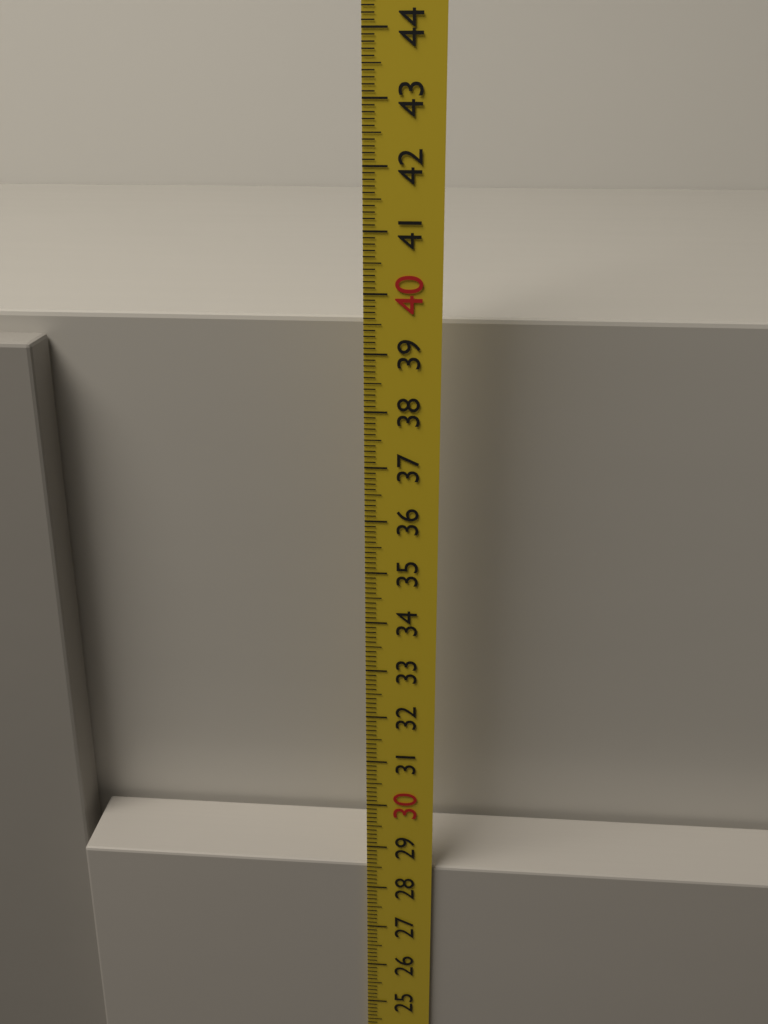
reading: 28.5 cm
